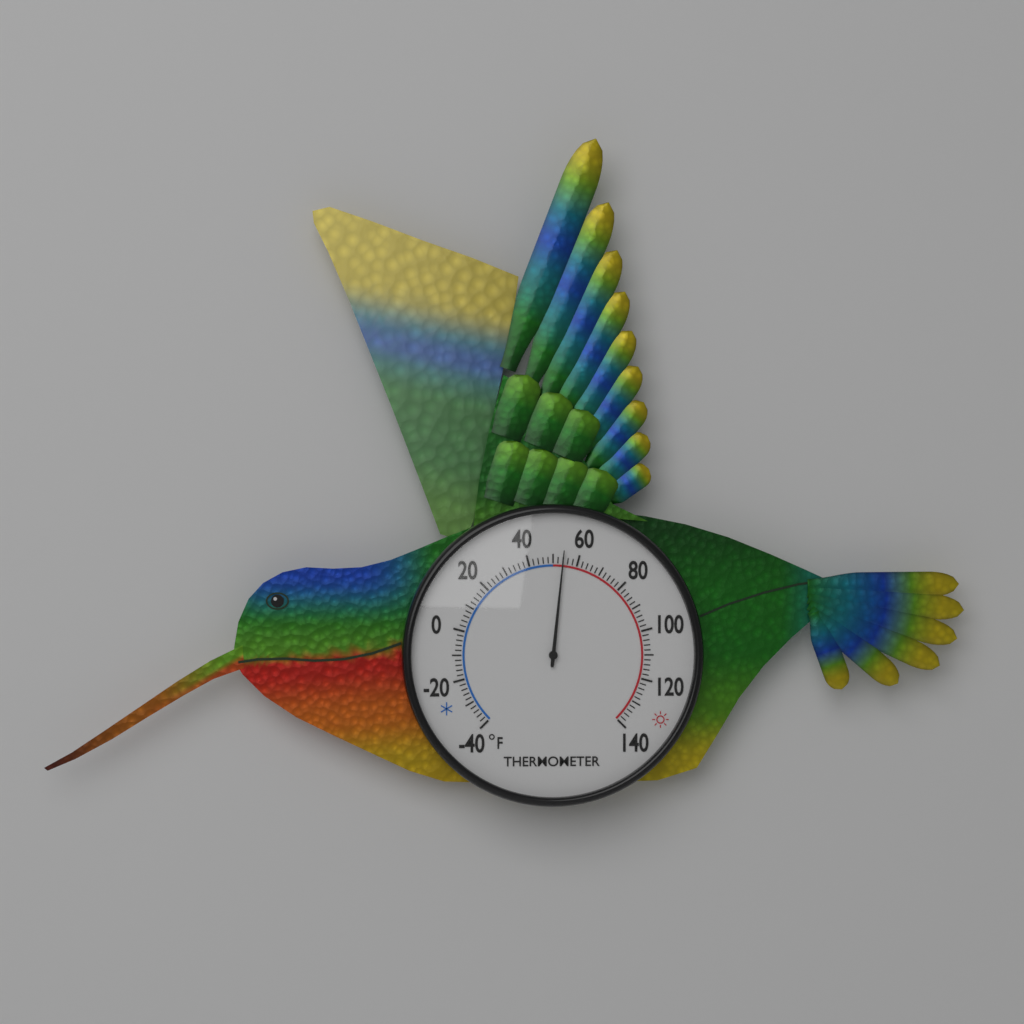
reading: 54 °F
